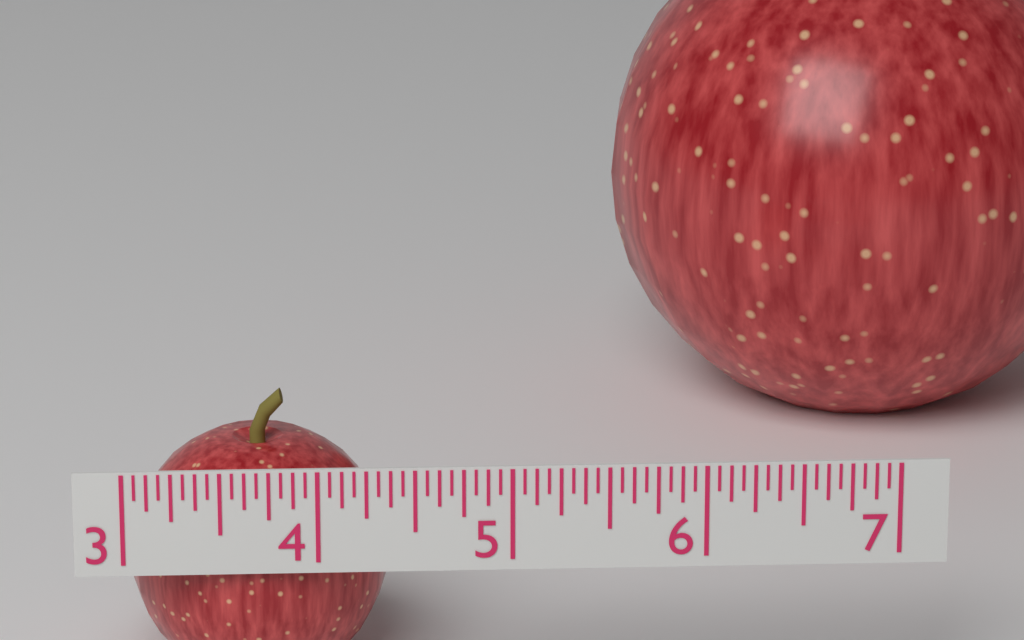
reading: 4.3750 (no unit)
